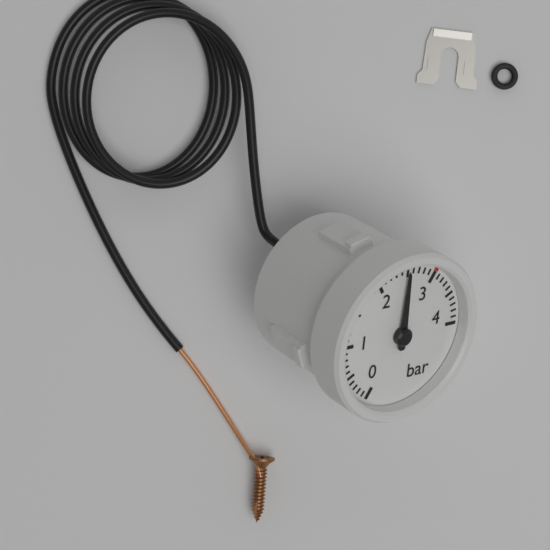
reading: 2.5 bar
